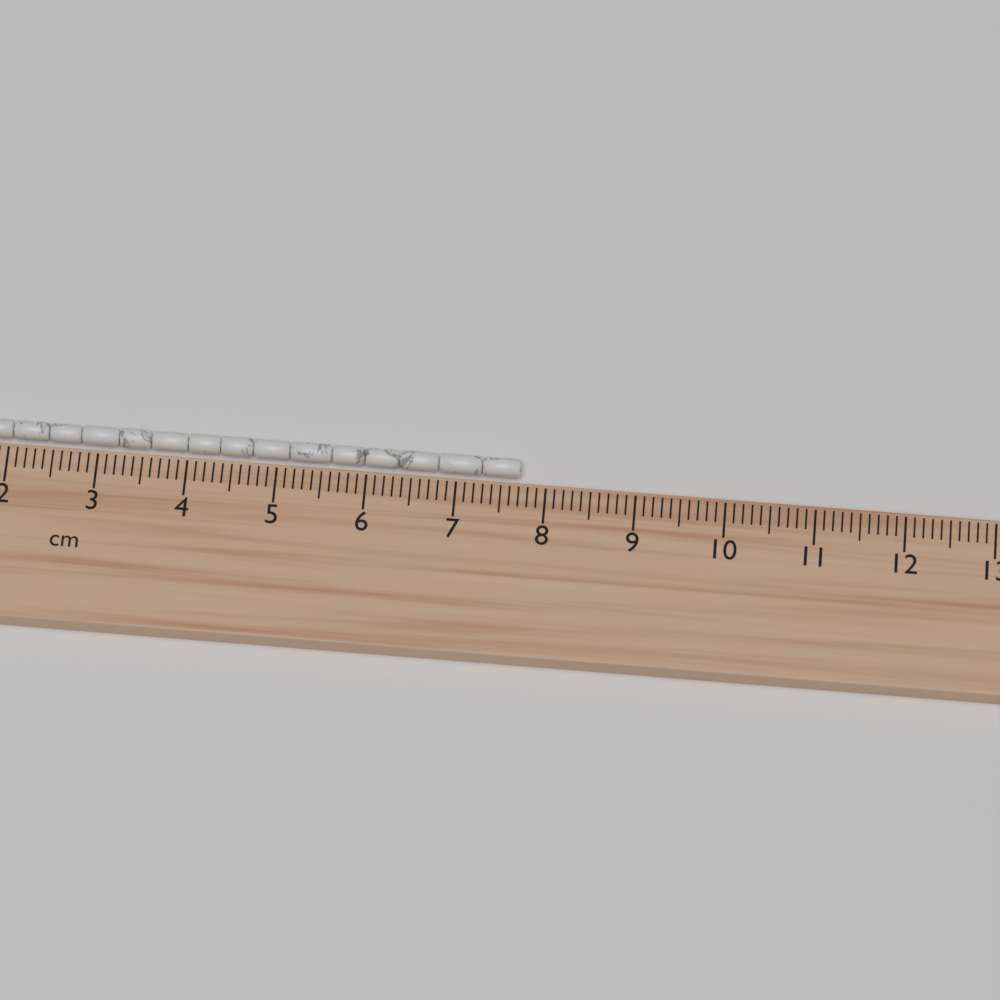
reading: 7.7 cm
